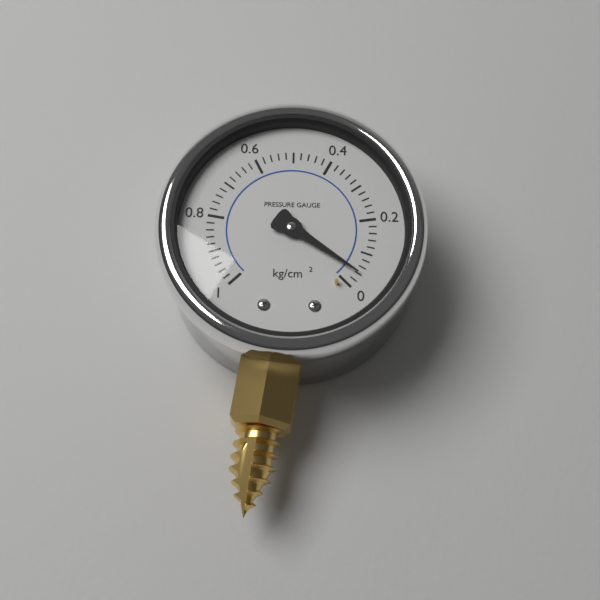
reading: 0.04 kg/cm²
